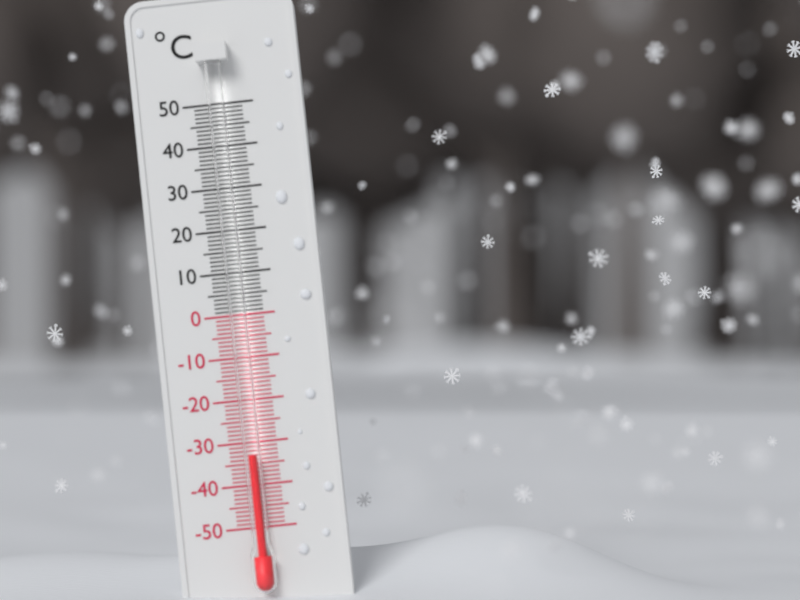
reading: -33 °C
